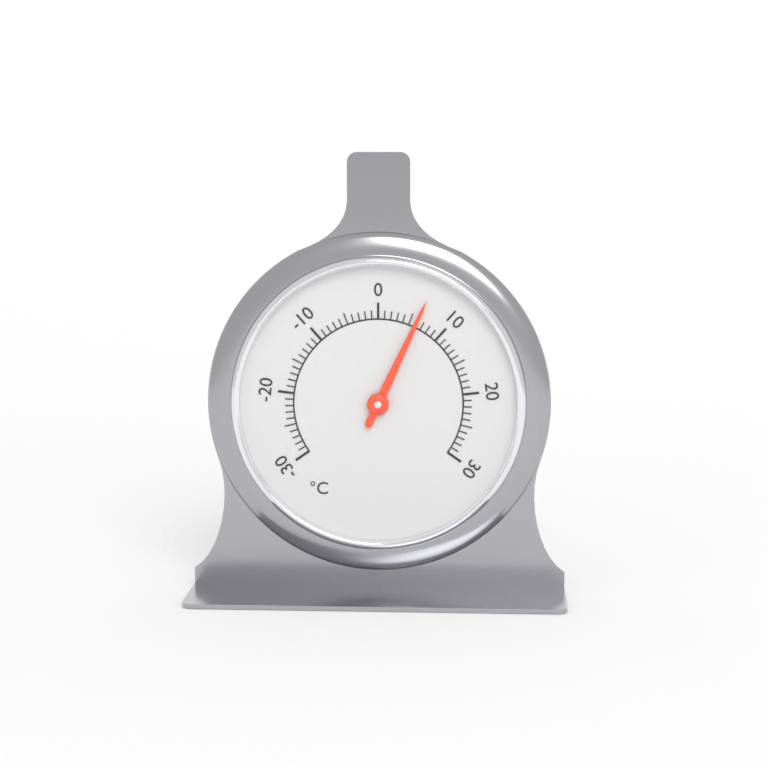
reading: 6 °C
